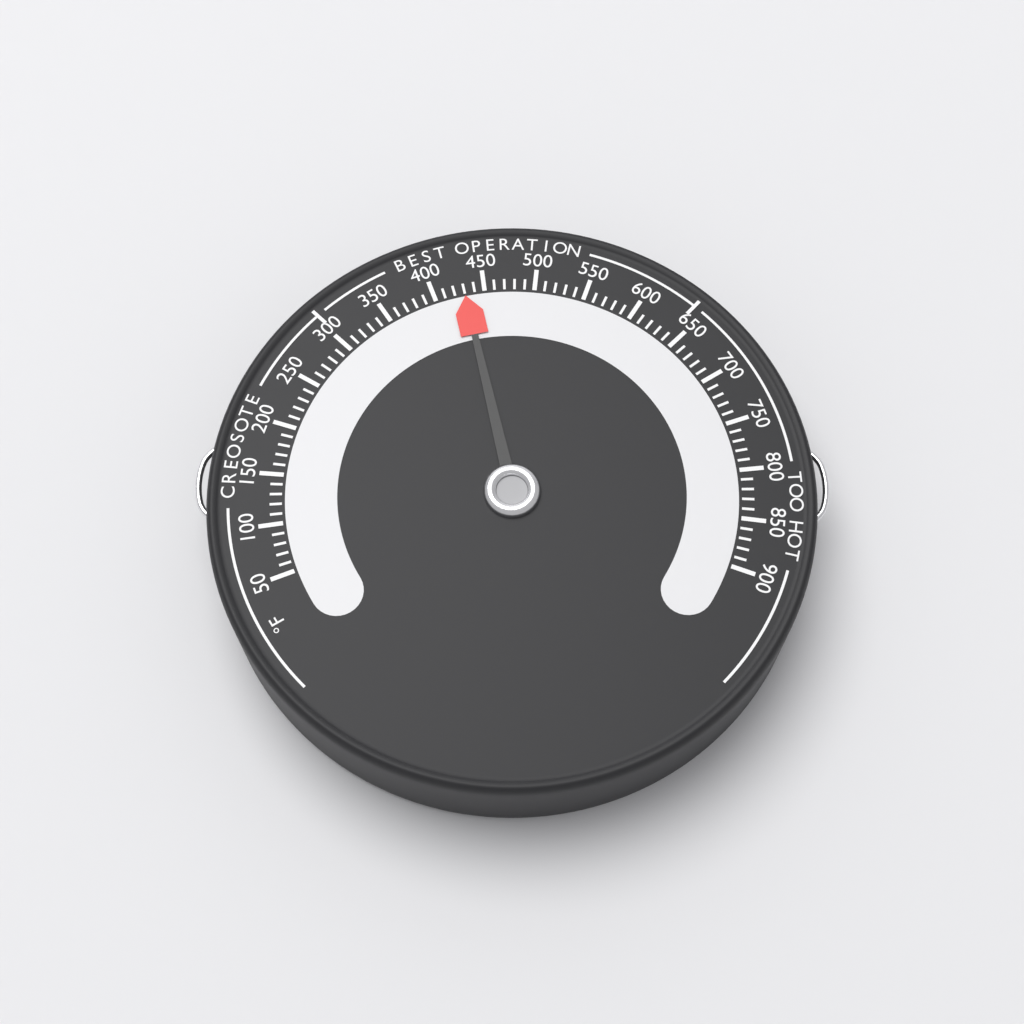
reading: 430 °F
